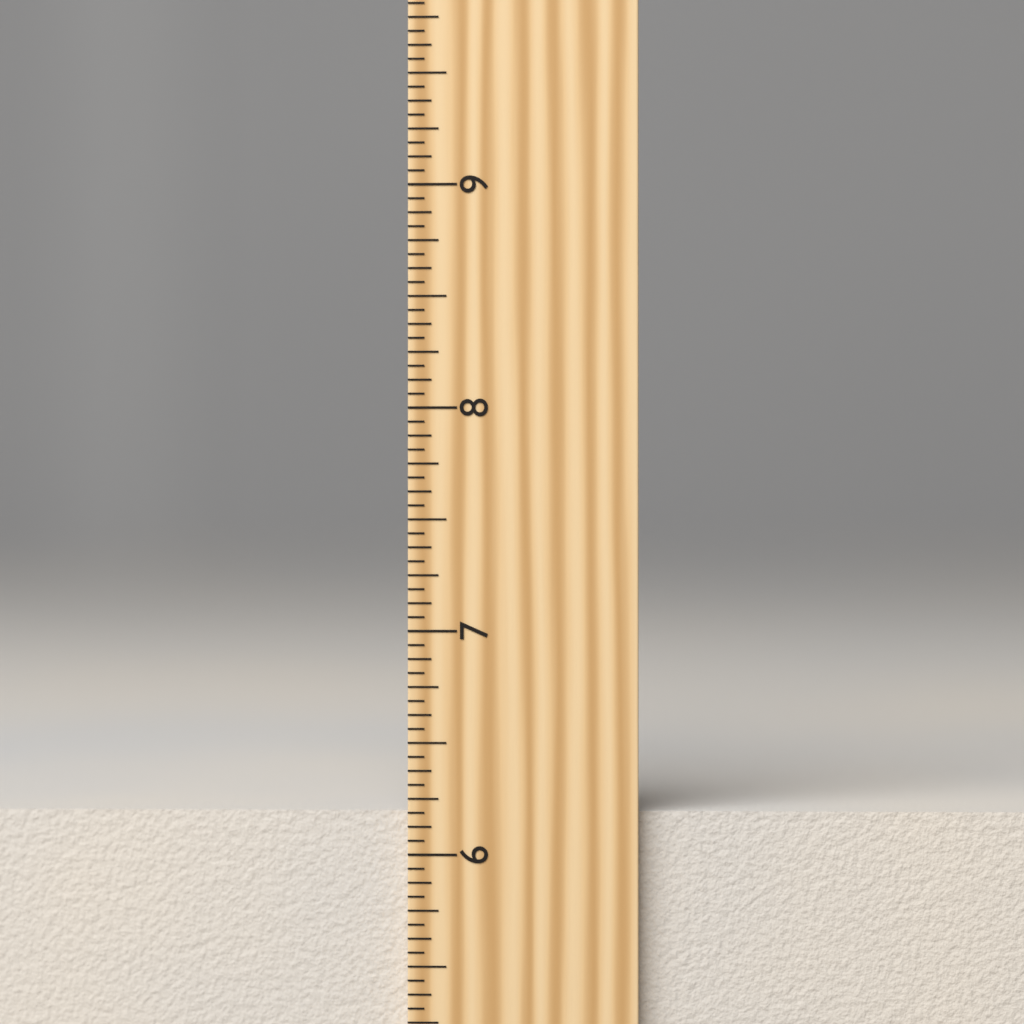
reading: 6.1875 inch
